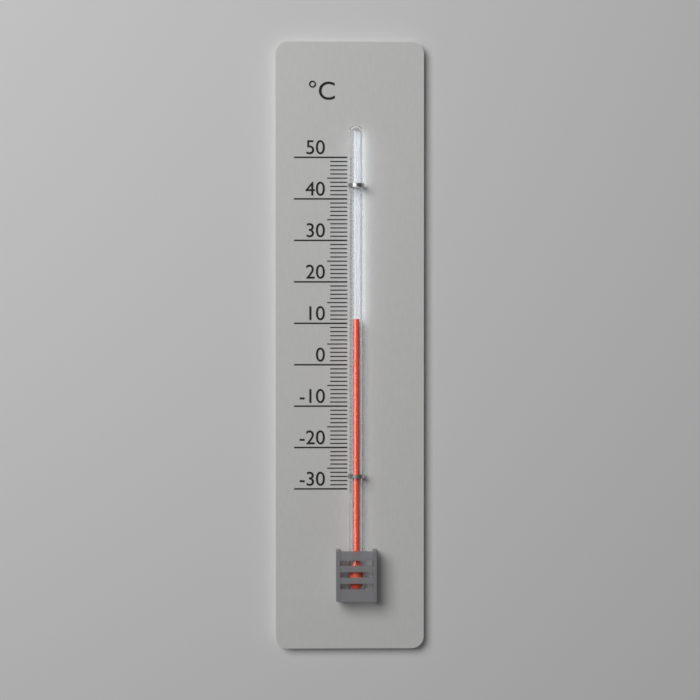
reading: 11 °C
